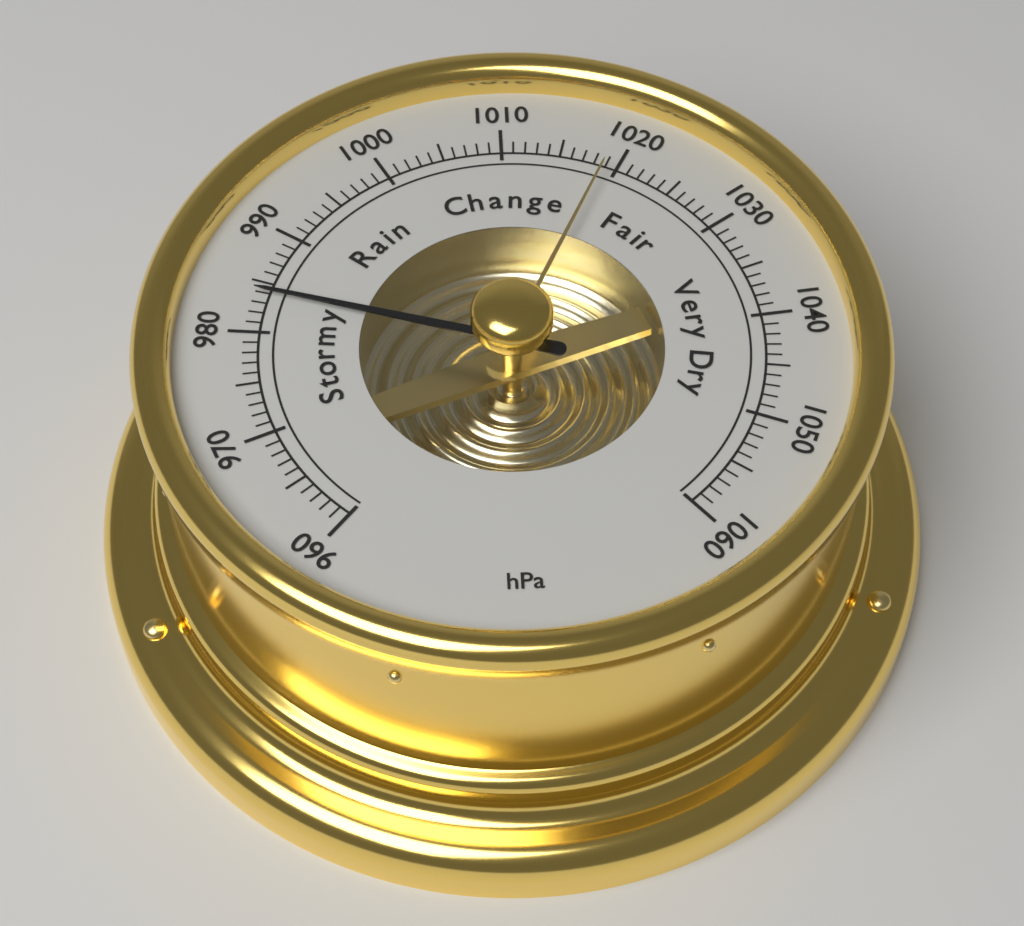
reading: 984 hPa
